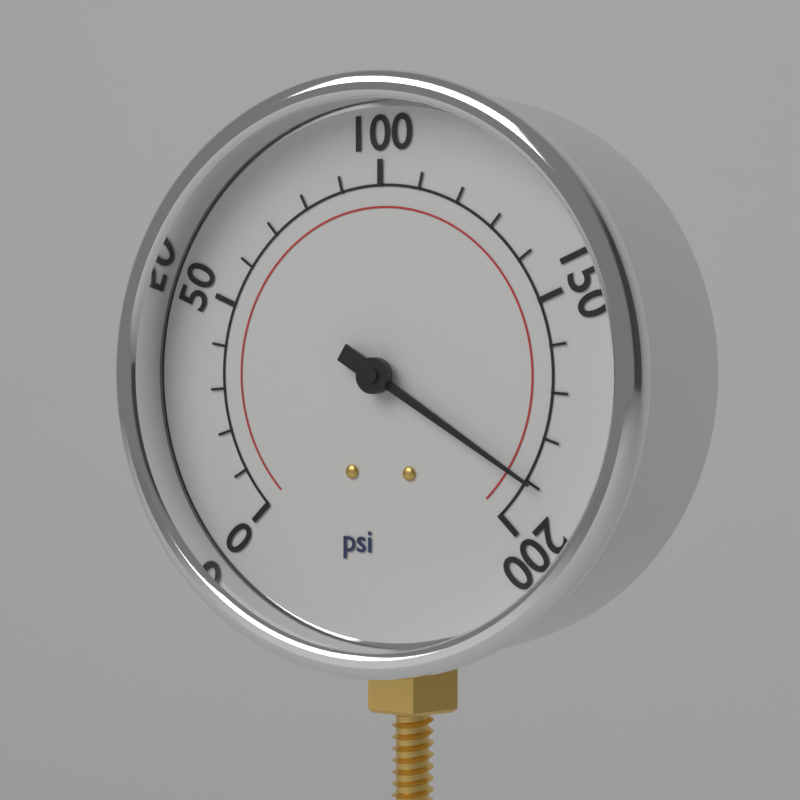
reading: 190 psi
